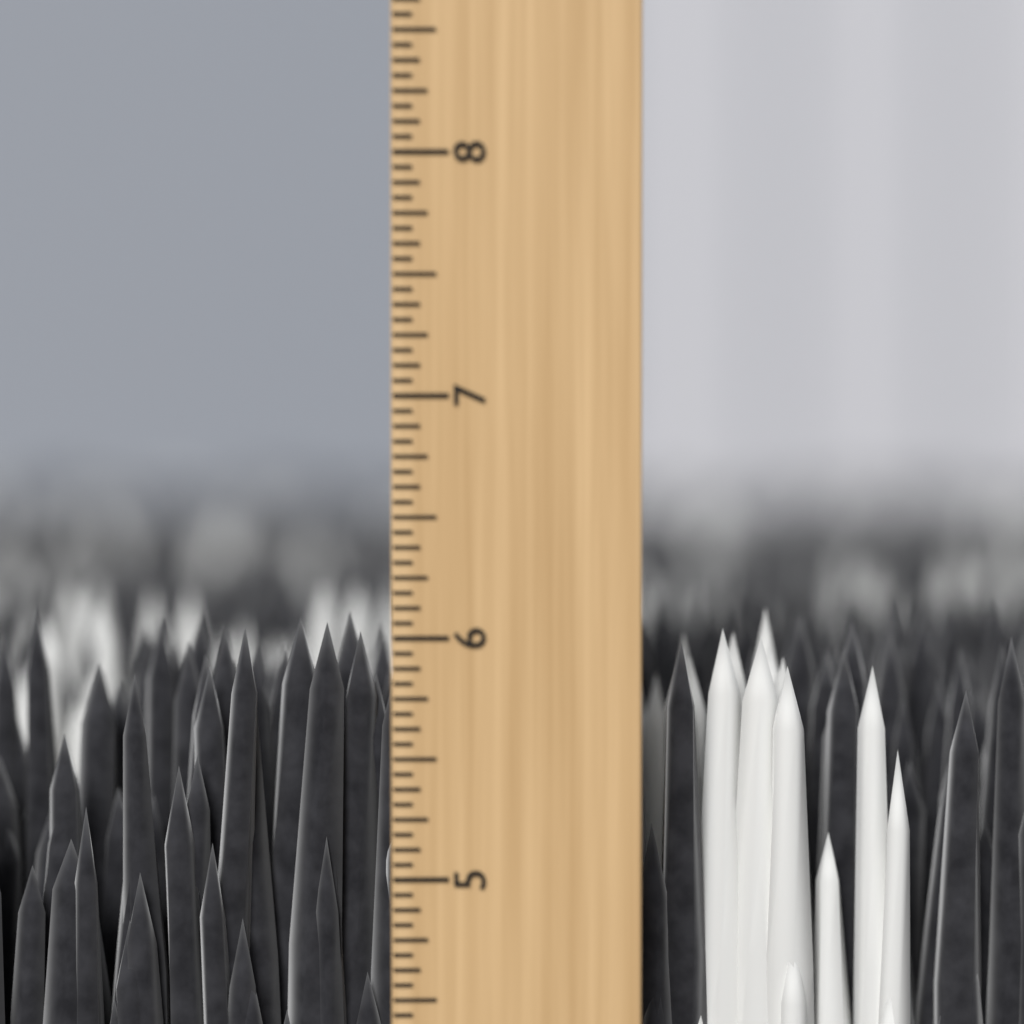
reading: 6.0625 inch
